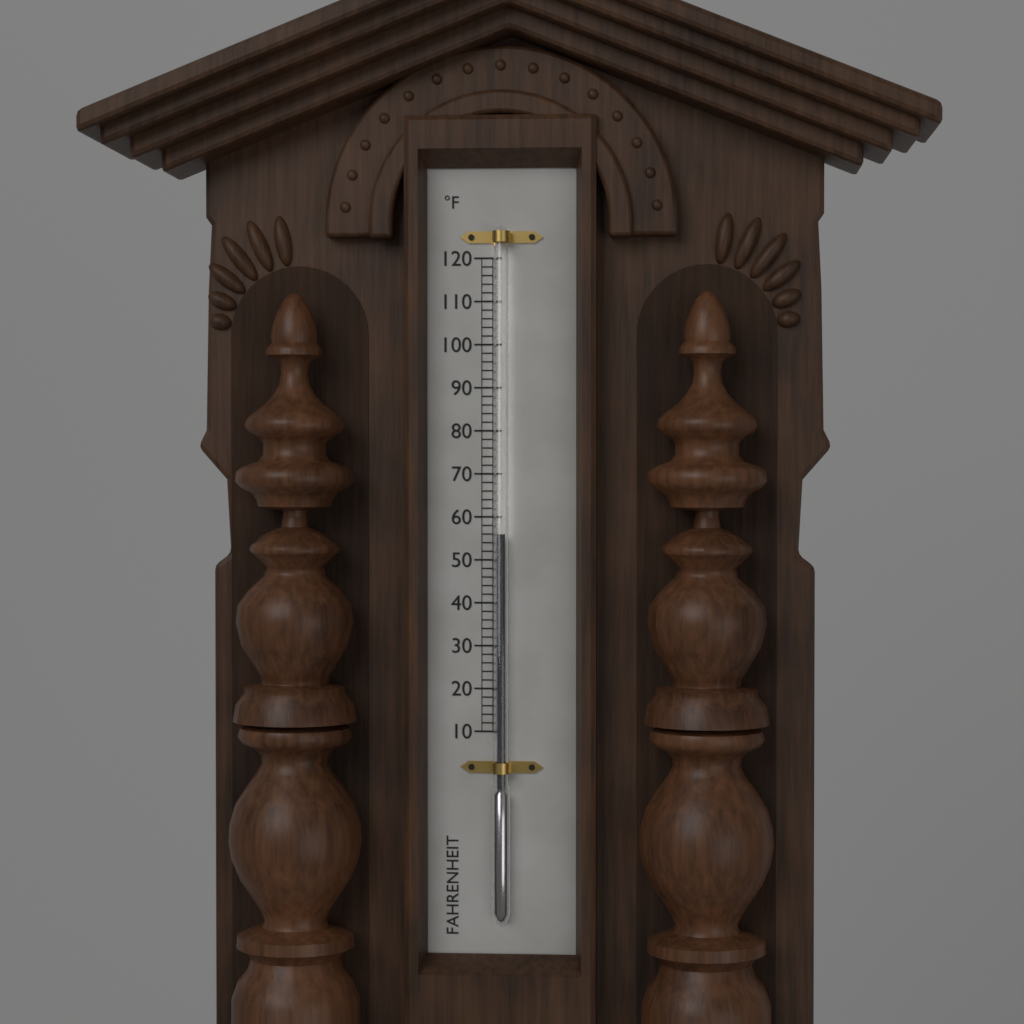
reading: 56 °F
